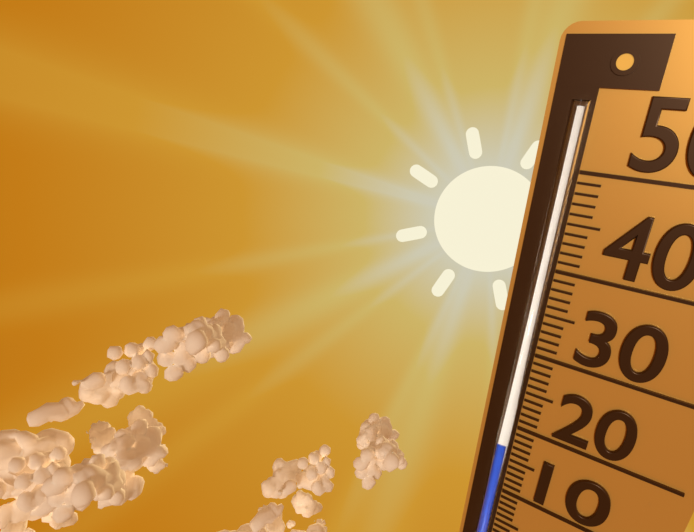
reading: 18 (no unit)
